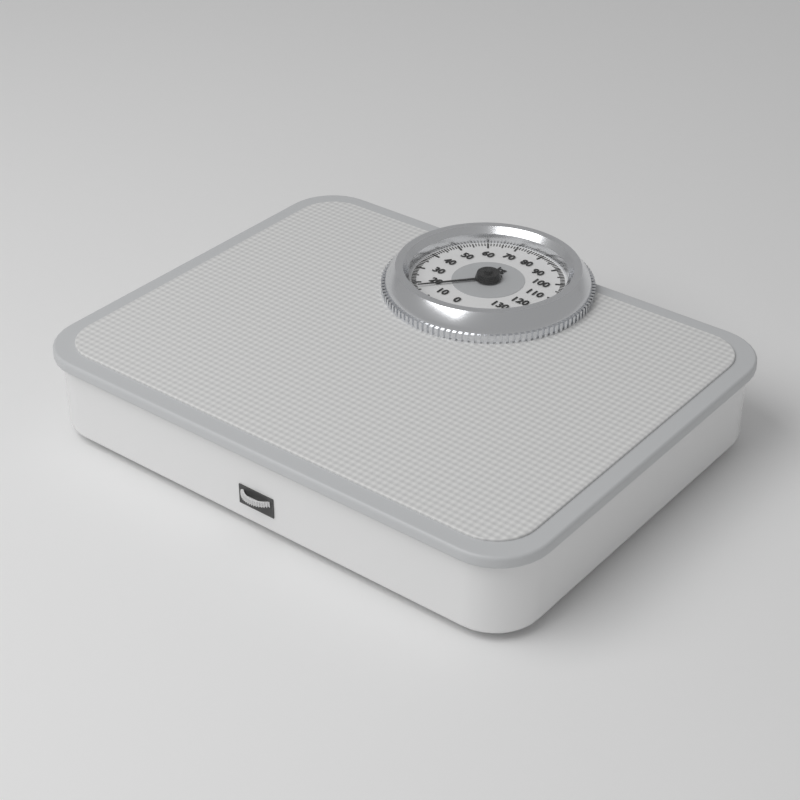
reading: 17 kg
